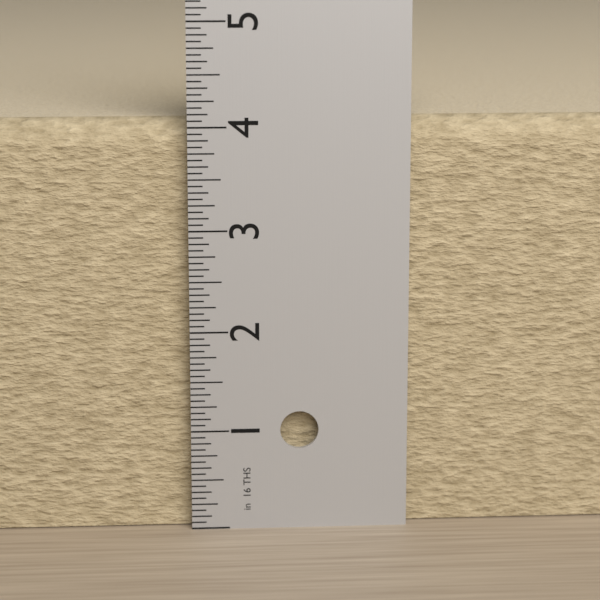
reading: 4.0625 in
